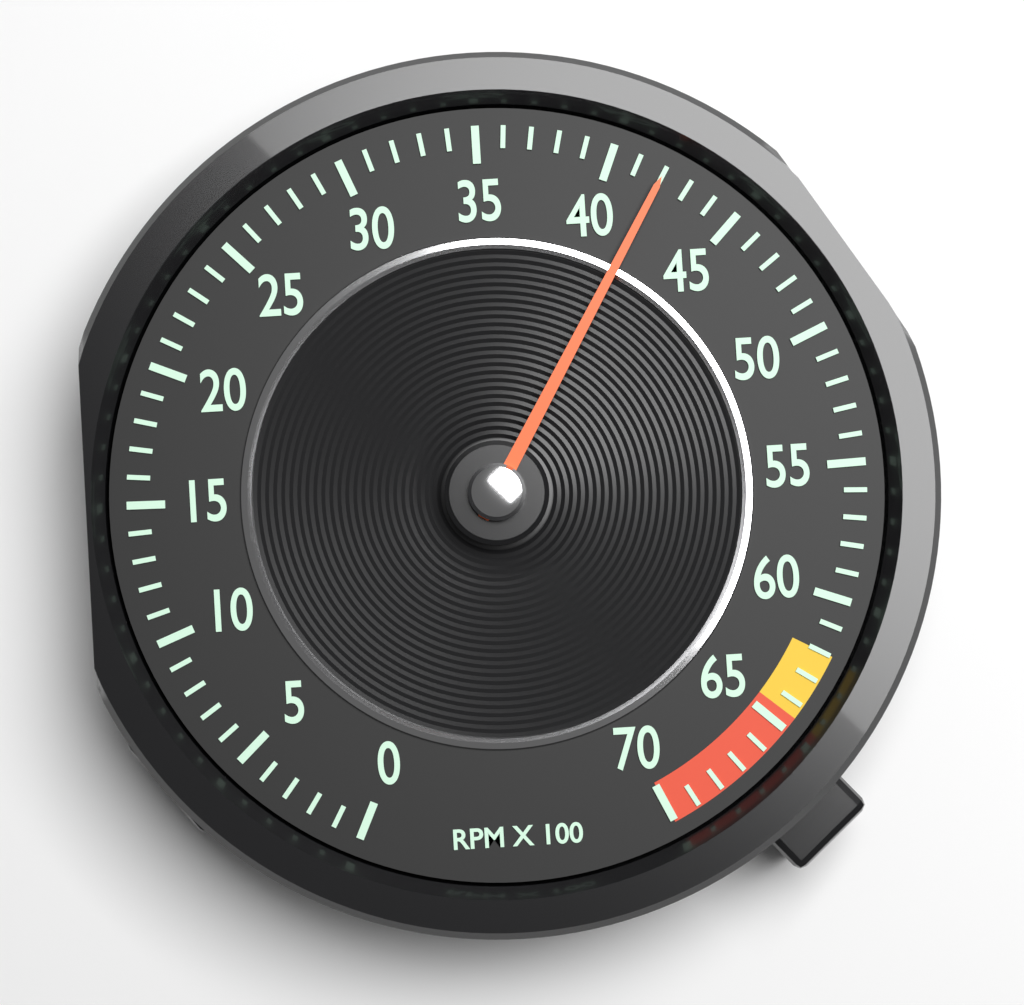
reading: 42 RPM x 100
